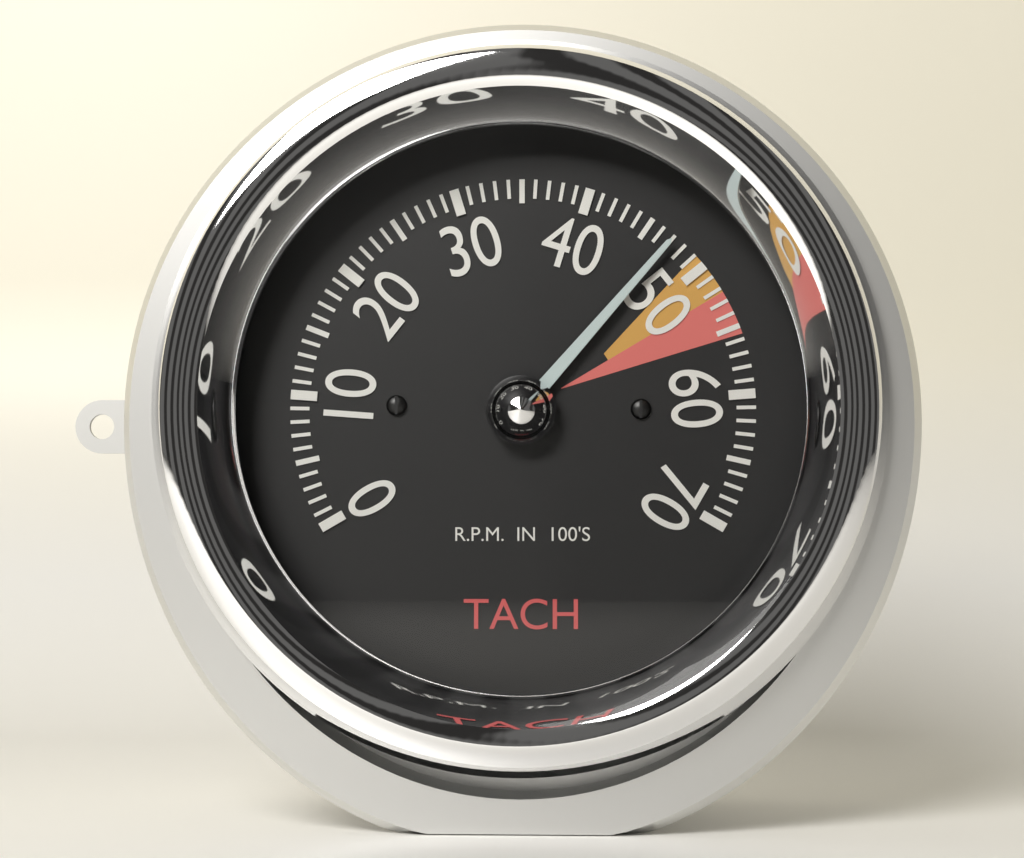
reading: 47 RPM x100
